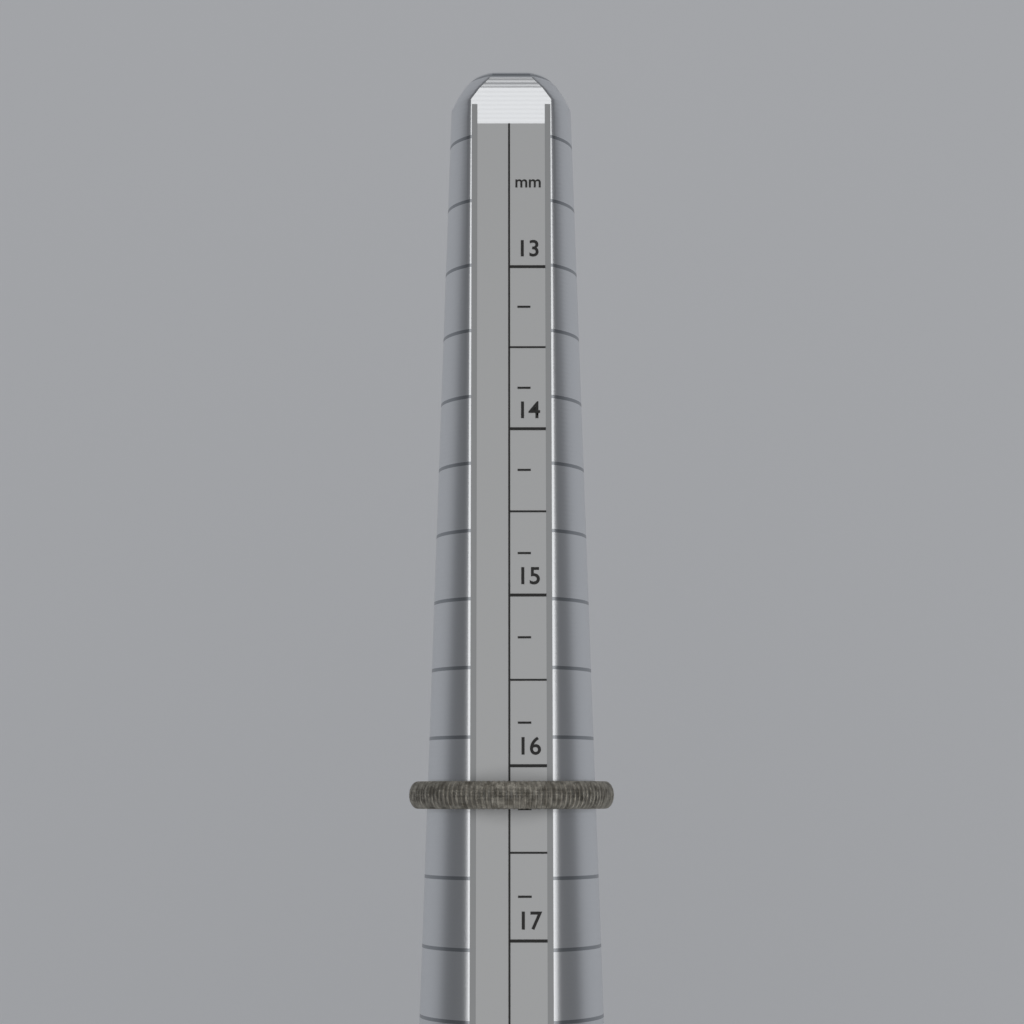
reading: 16.25 mm
